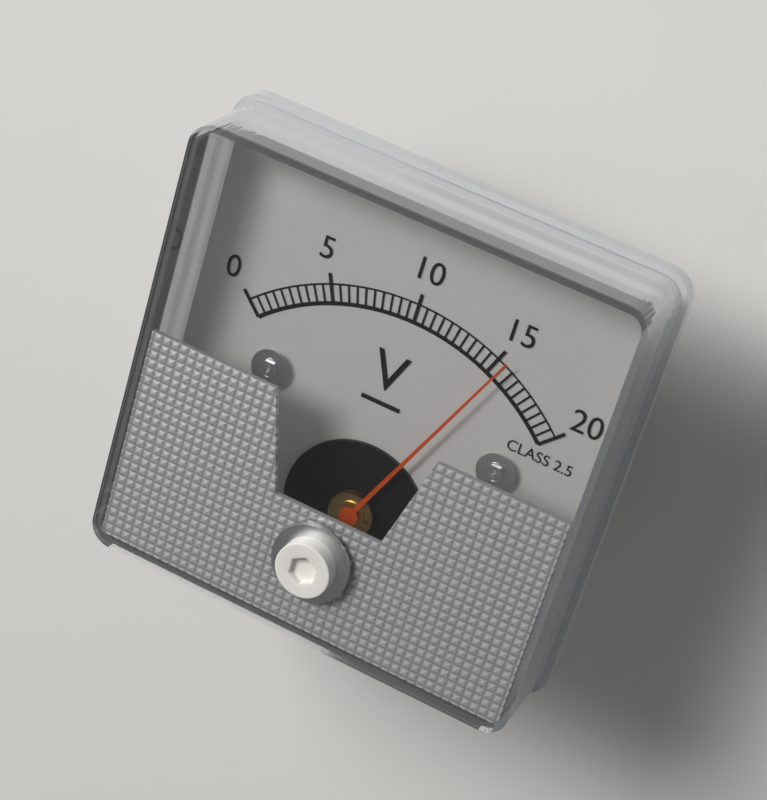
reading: 15.5 V
